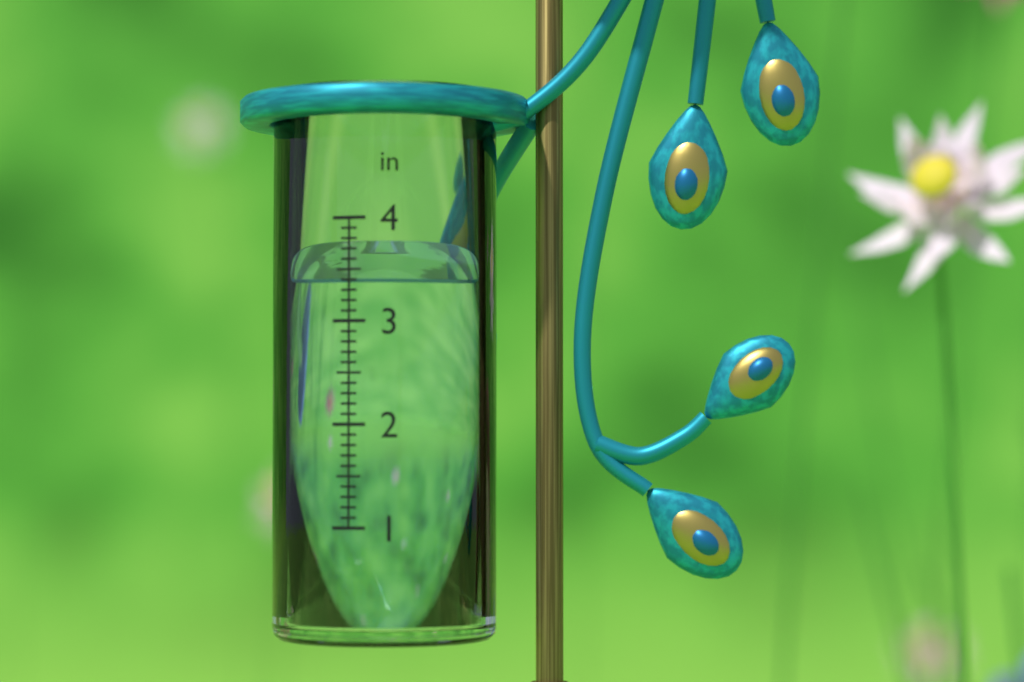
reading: 3.4 in
